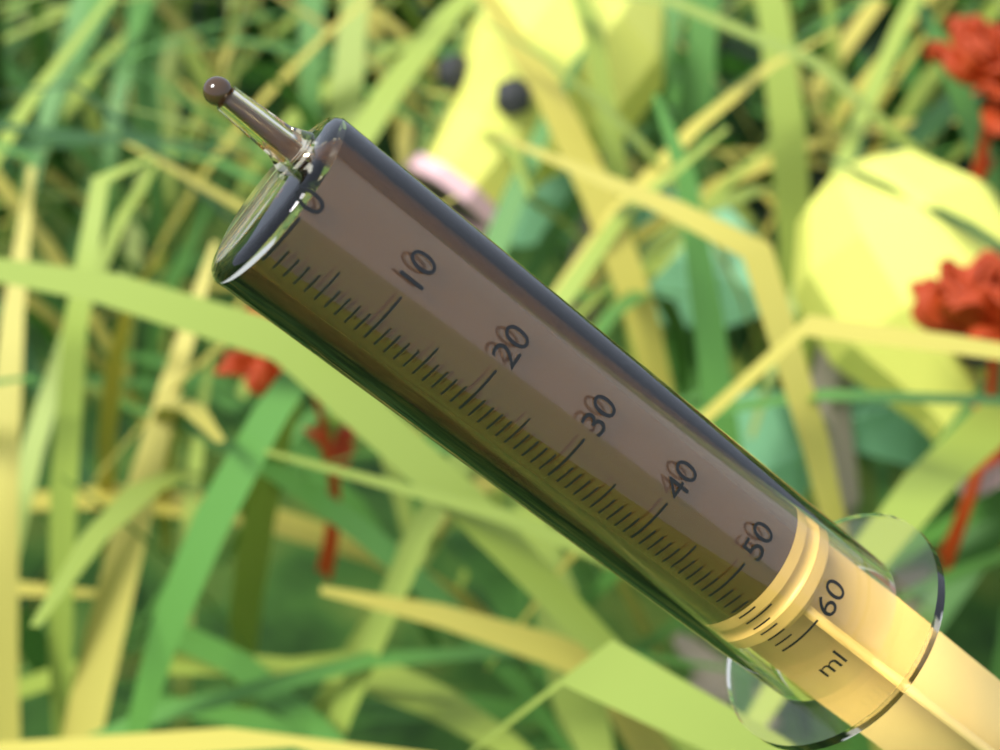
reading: 54 ml
